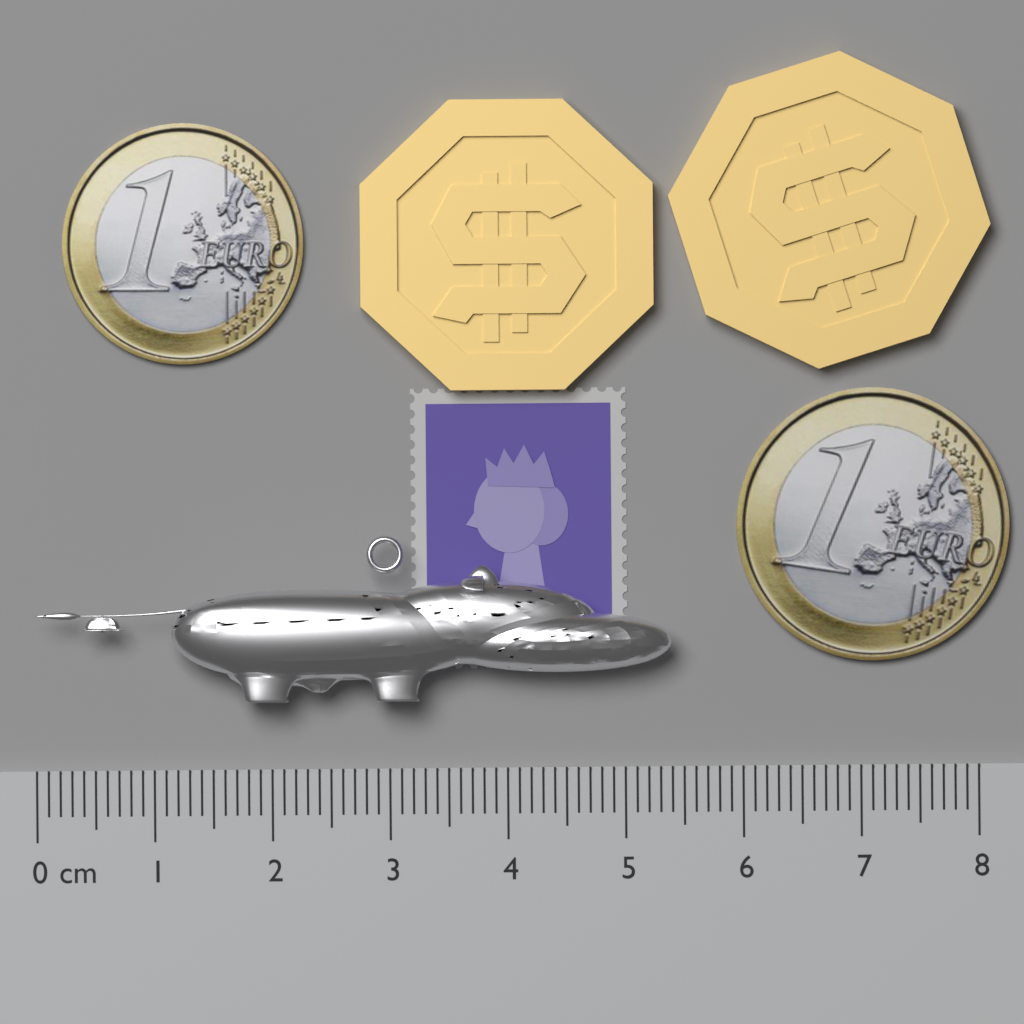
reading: 5.4 cm
